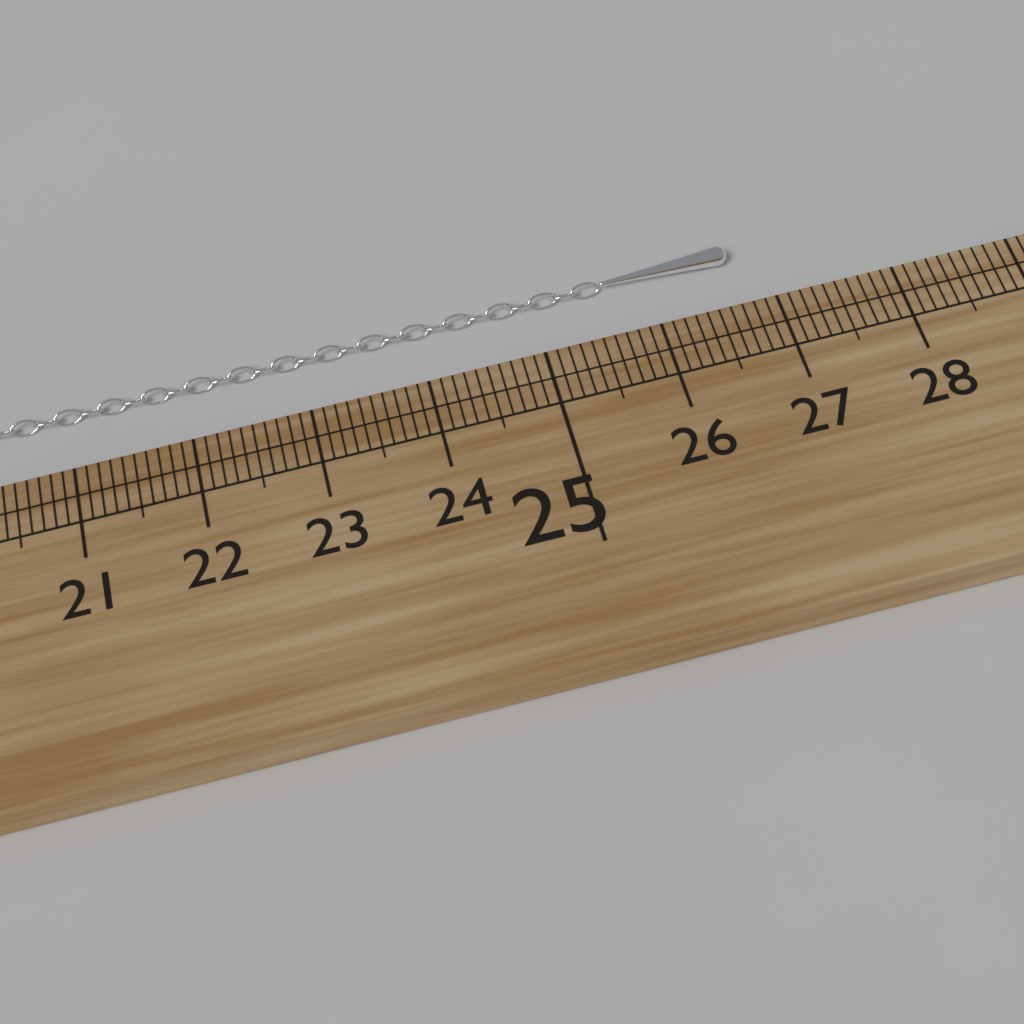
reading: 26.8 cm
